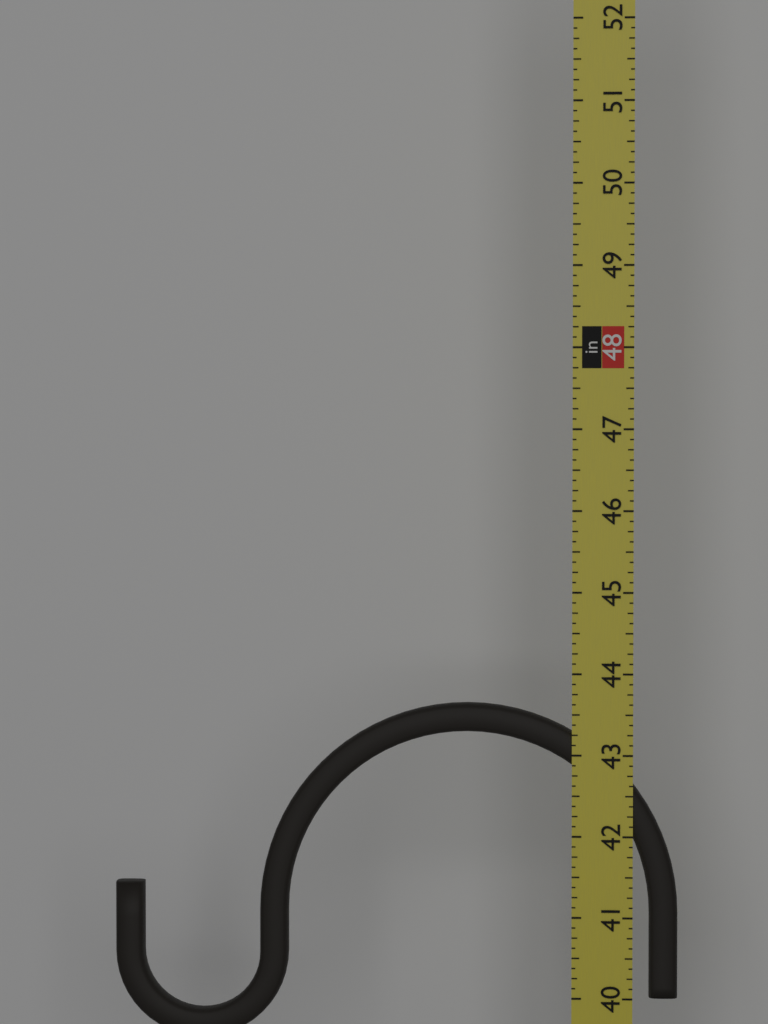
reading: 43.625 in
